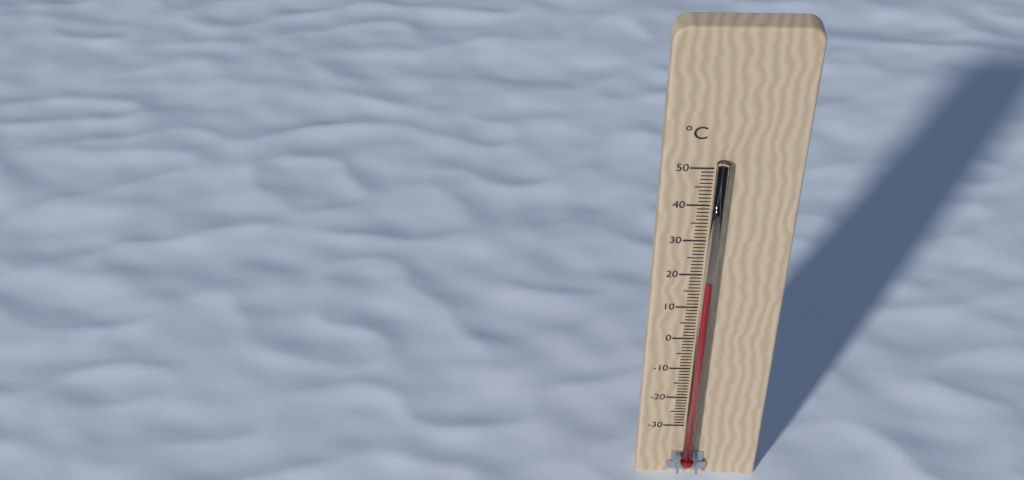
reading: 19 °C
